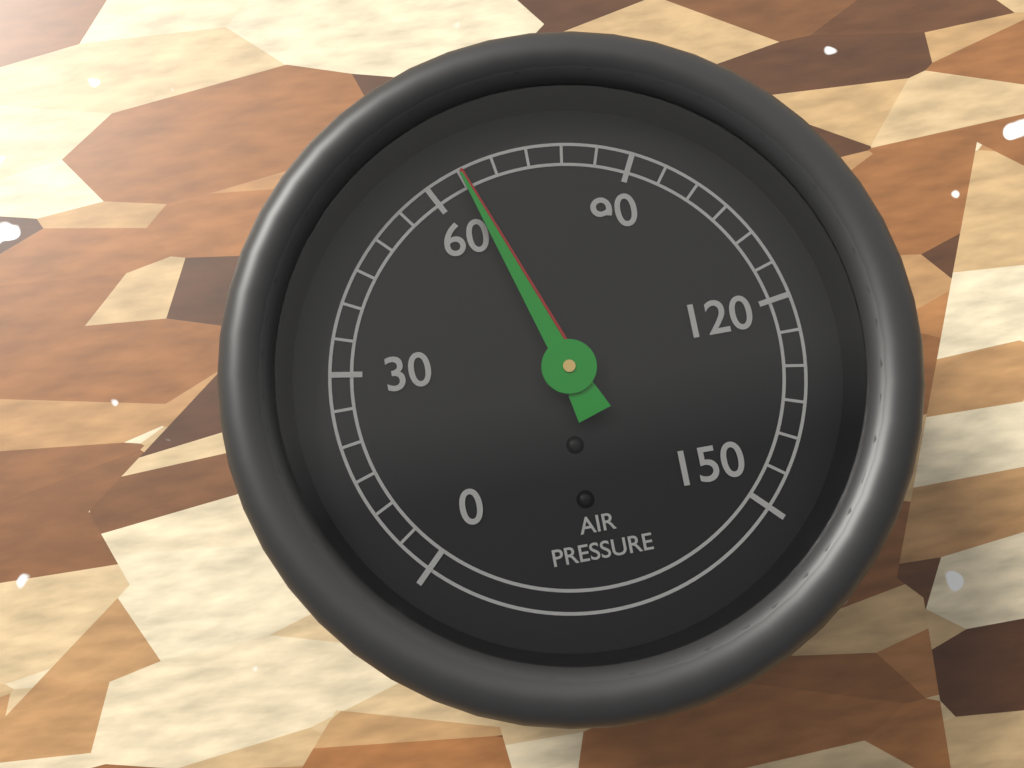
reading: 65 (no unit)
